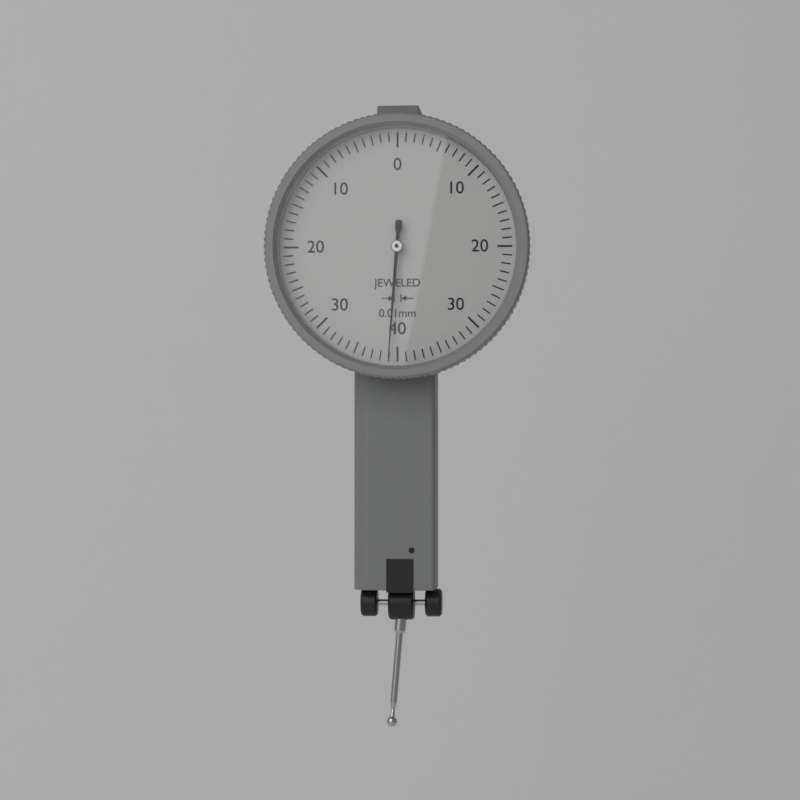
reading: 0.39 mm
